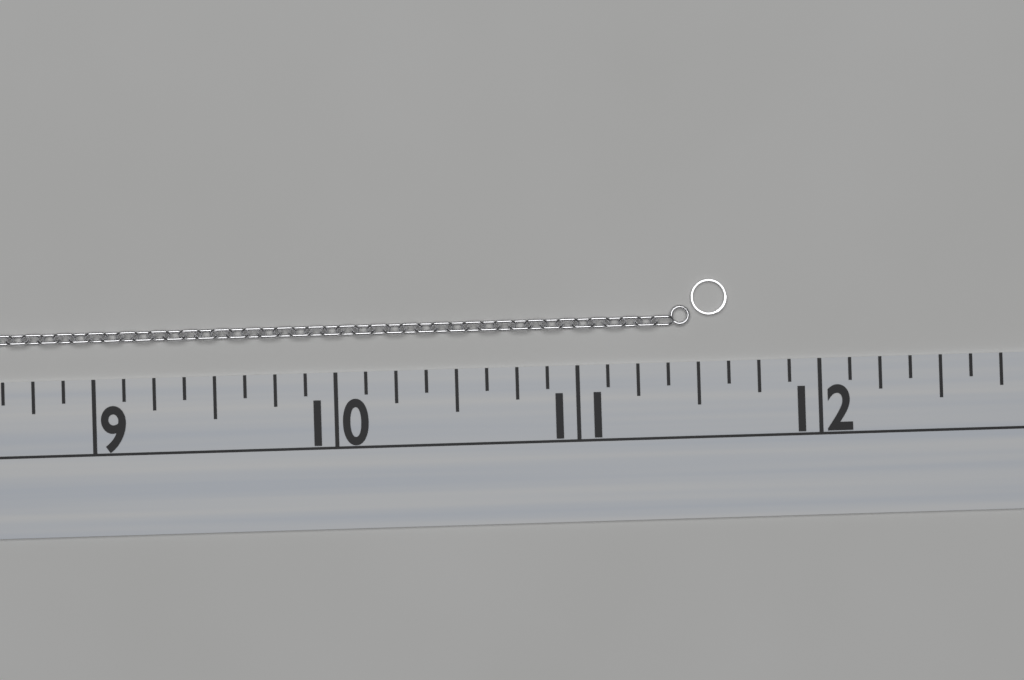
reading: 11.625 (no unit)
